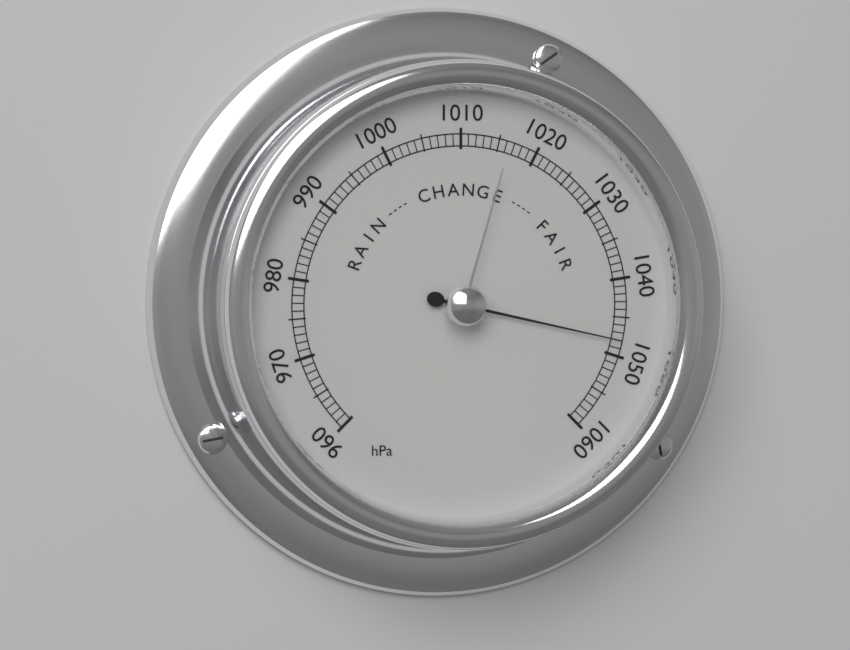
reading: 1048 hPa
